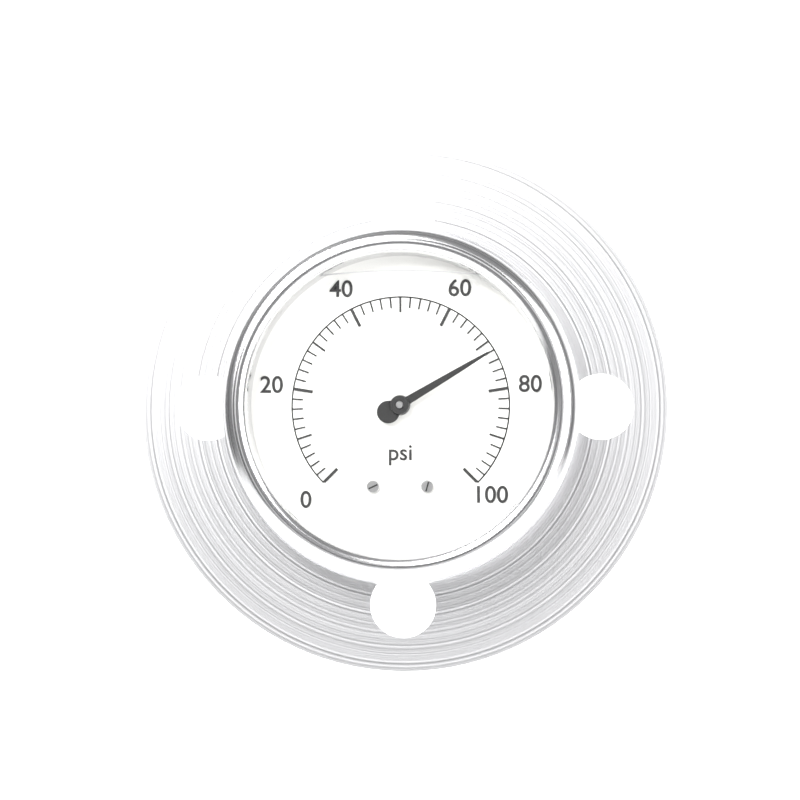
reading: 72 psi
